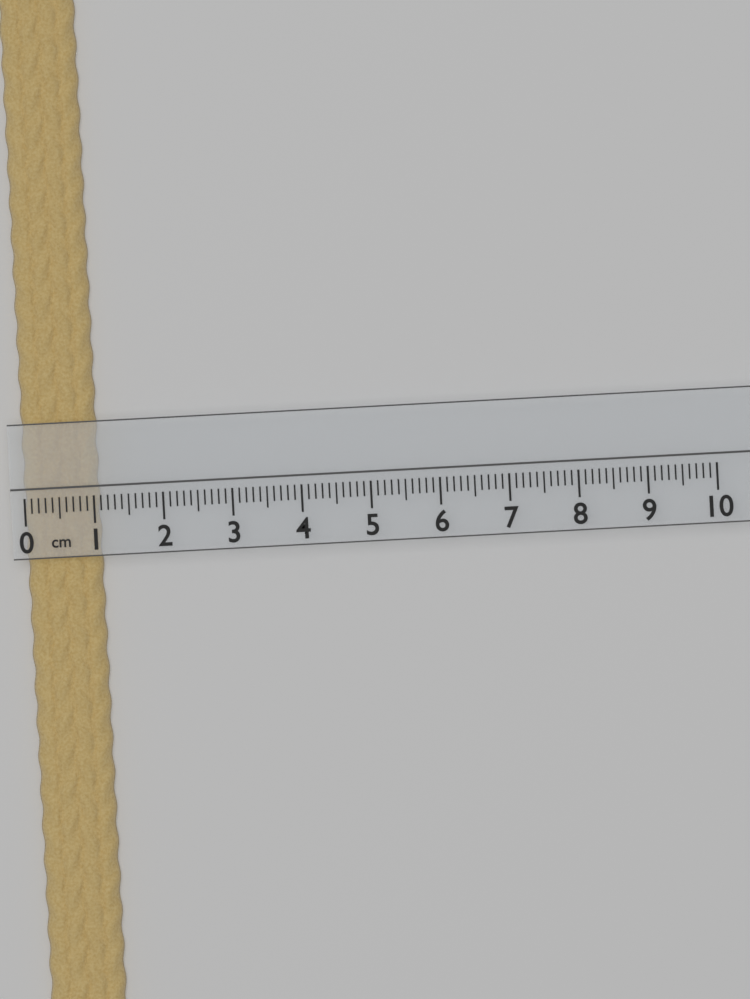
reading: 1.1 cm
